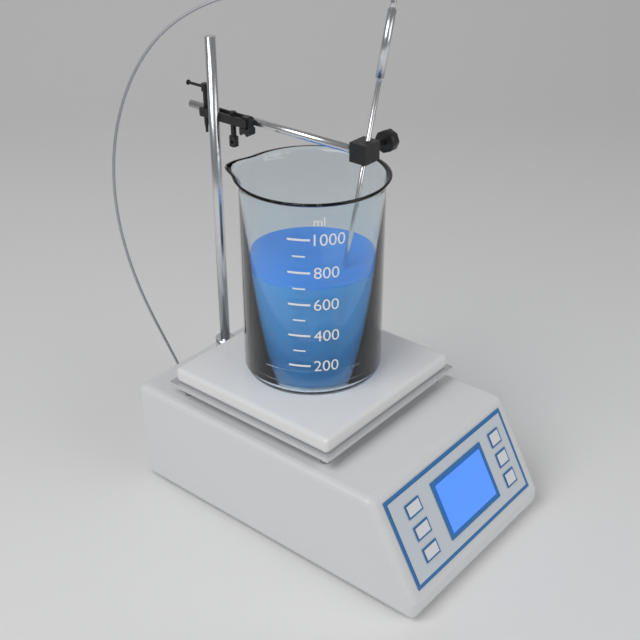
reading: 700 ml
